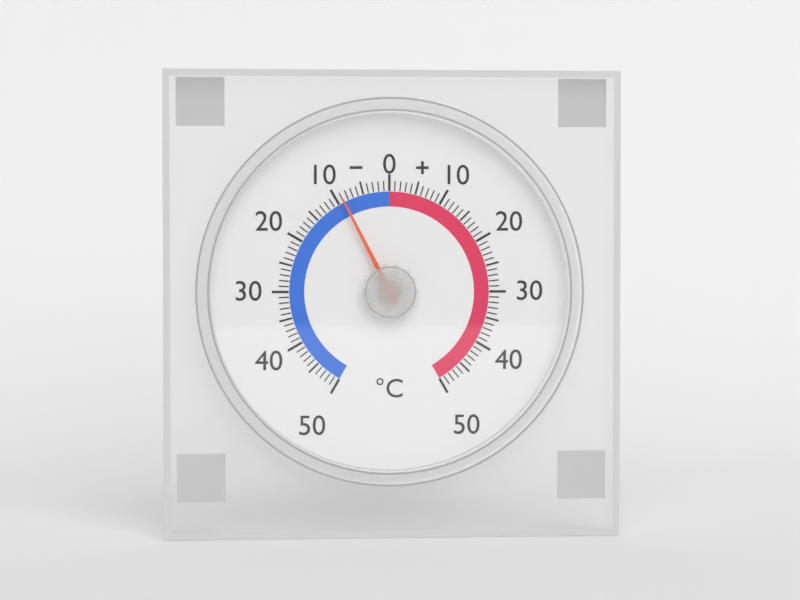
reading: -9 °C
